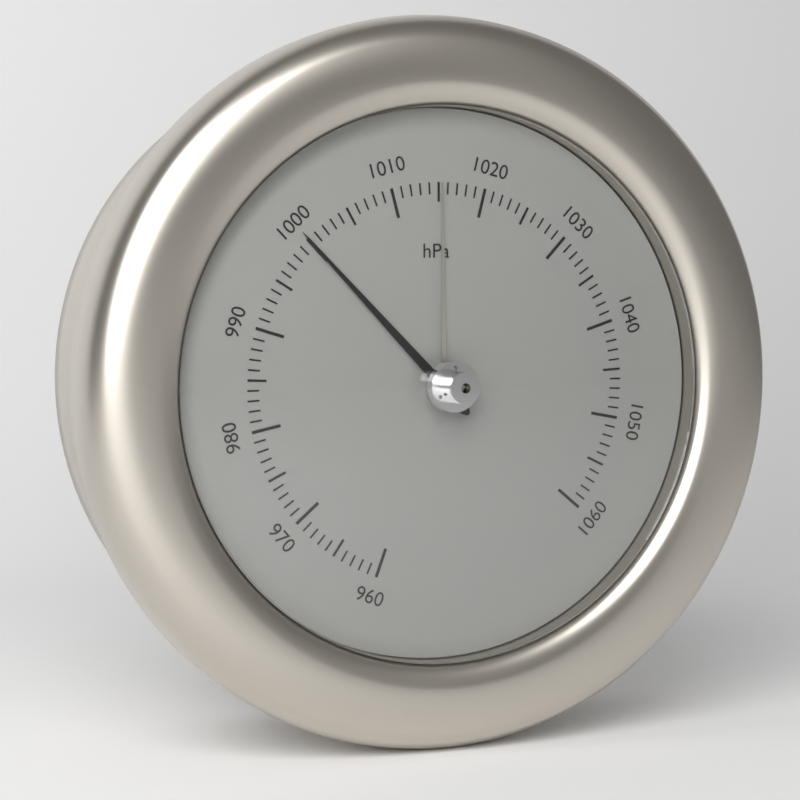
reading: 1000 hPa
